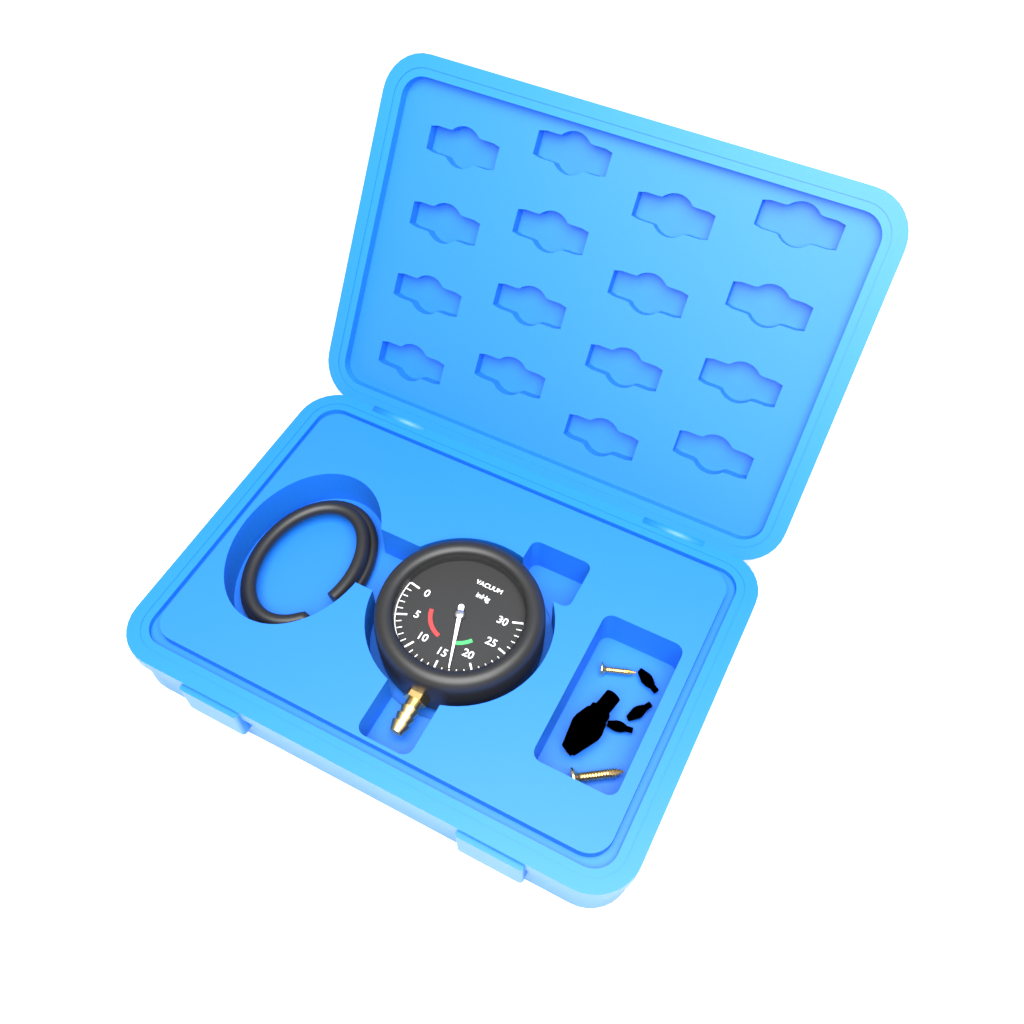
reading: 17 inHg
